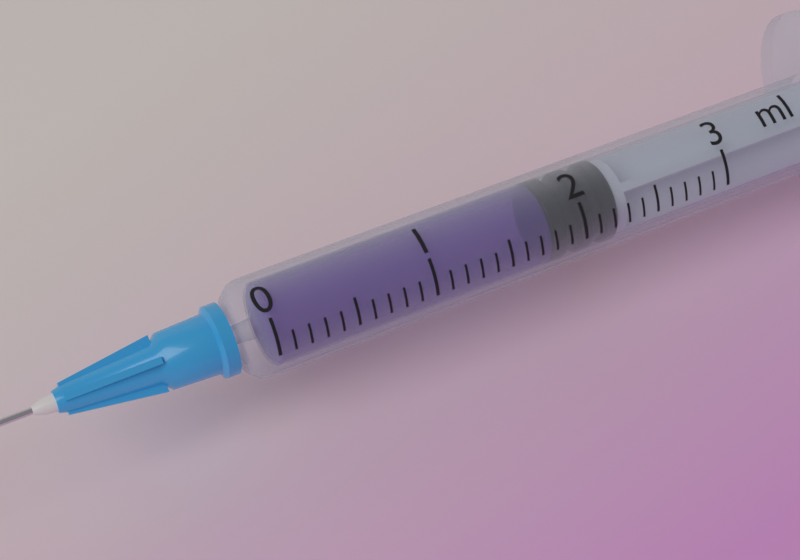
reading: 1.8 ml
